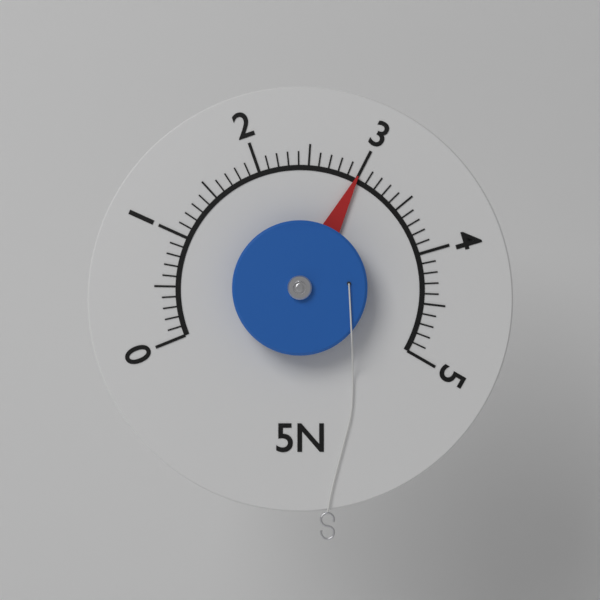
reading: 3.0 N
